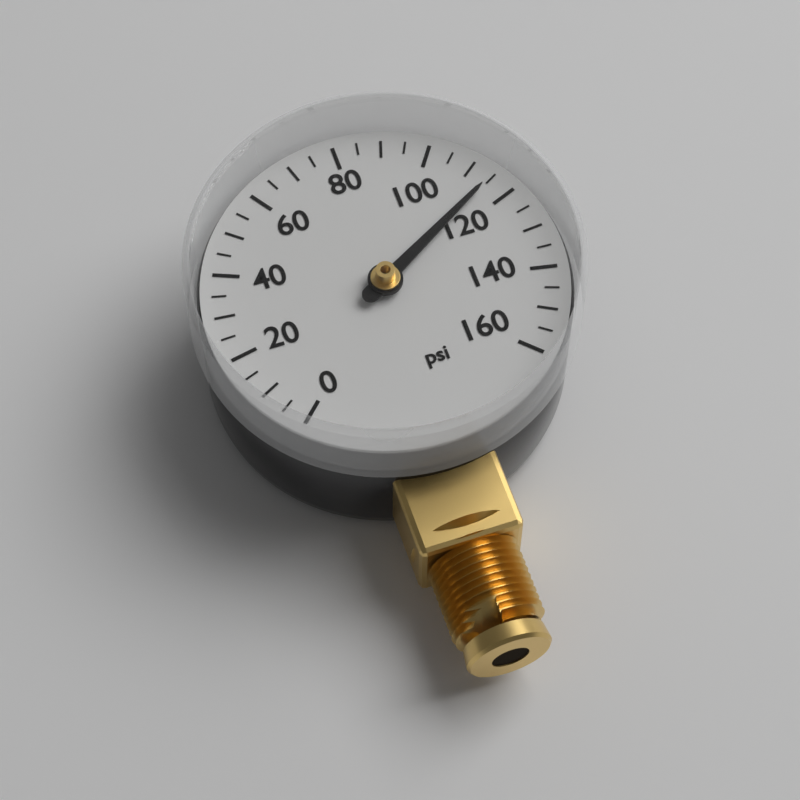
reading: 115 psi
